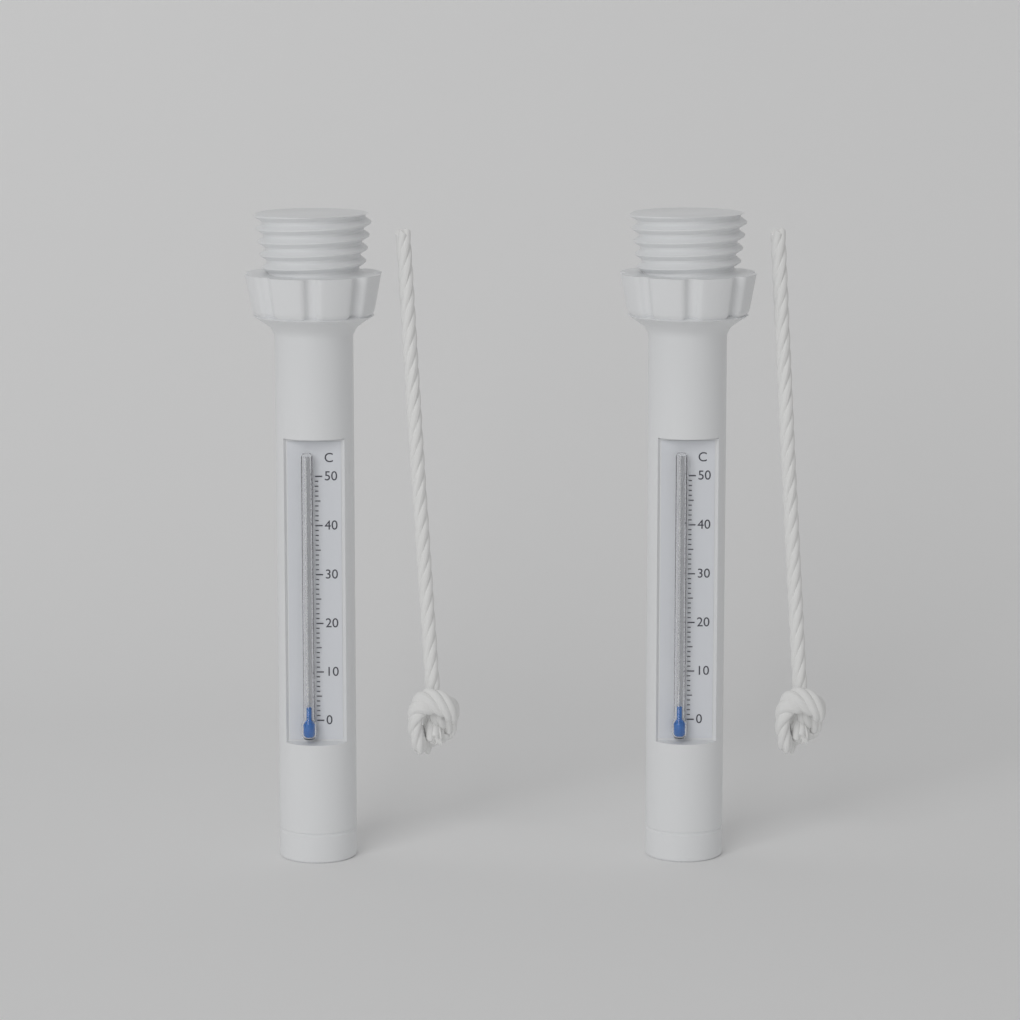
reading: 3 °C
